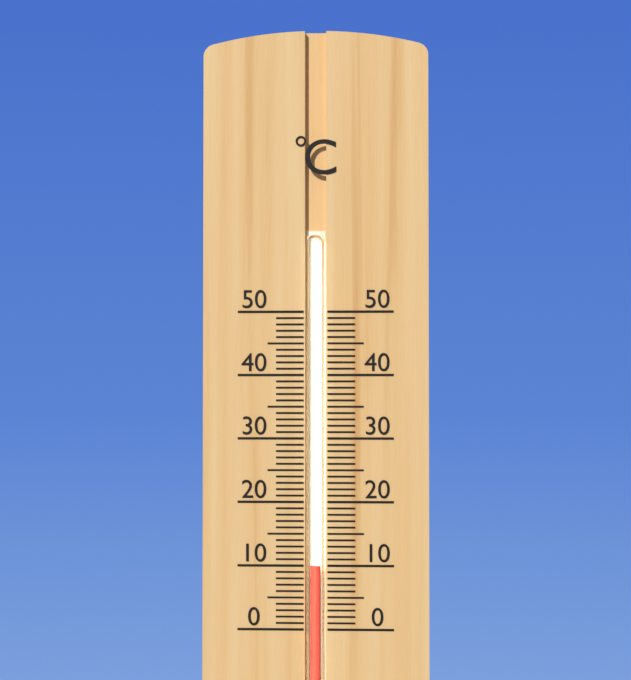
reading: 10 °C
